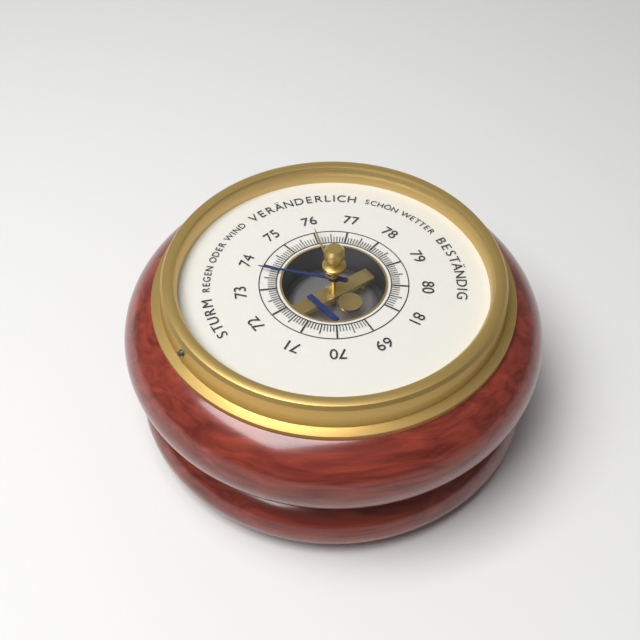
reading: 73.8 (no unit)
